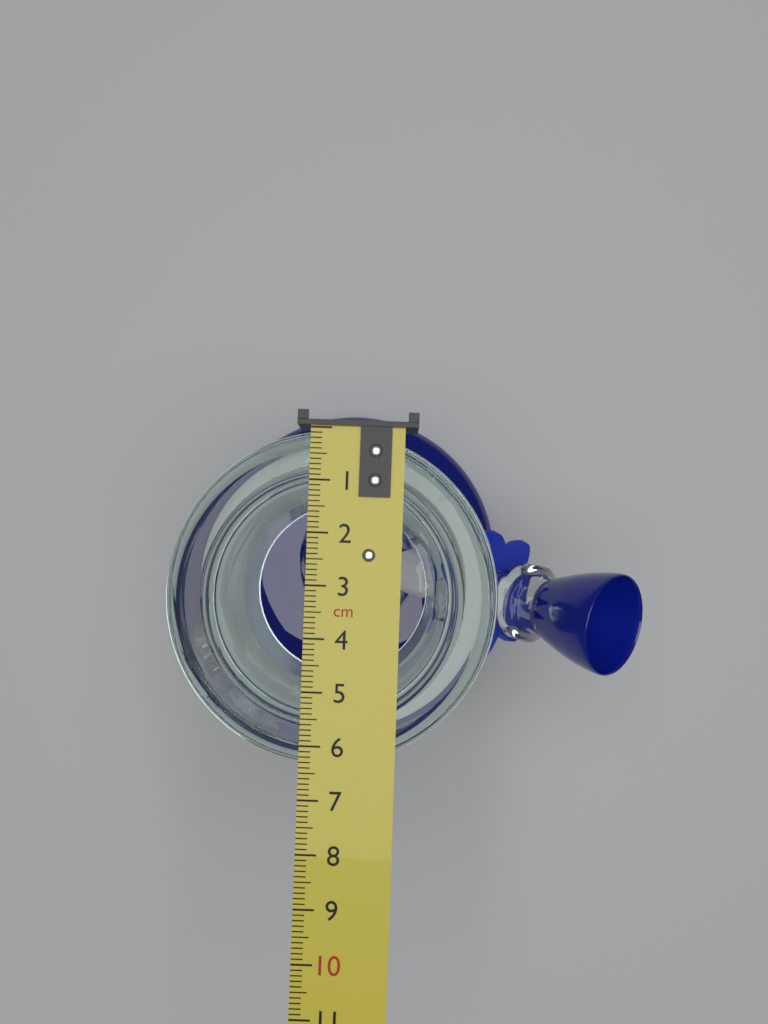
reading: 6.4 cm
